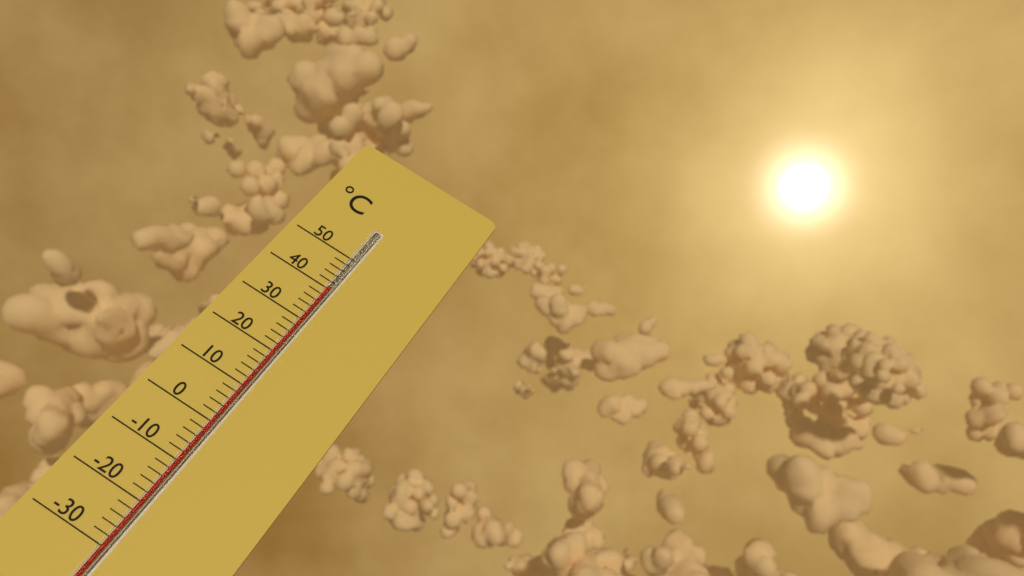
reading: 40 °C
